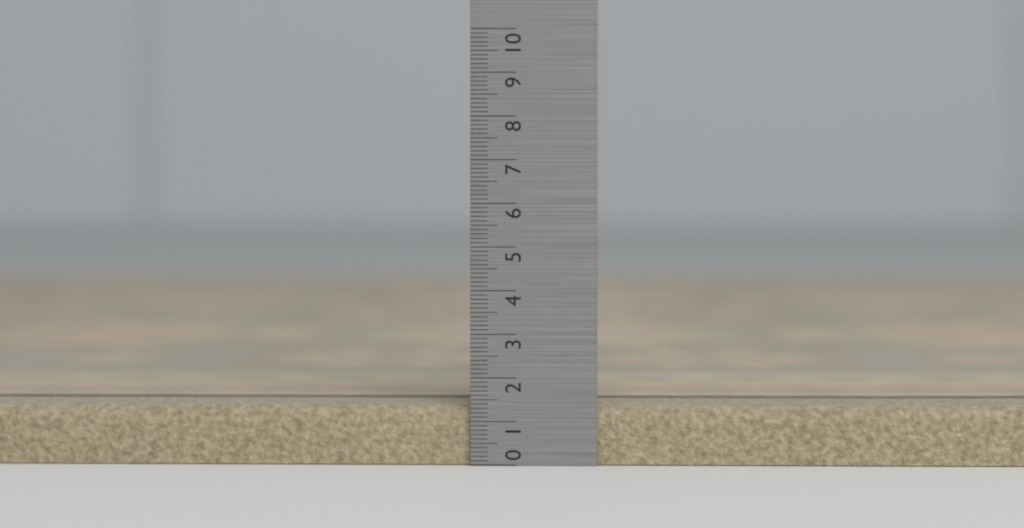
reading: 1.4 (no unit)
